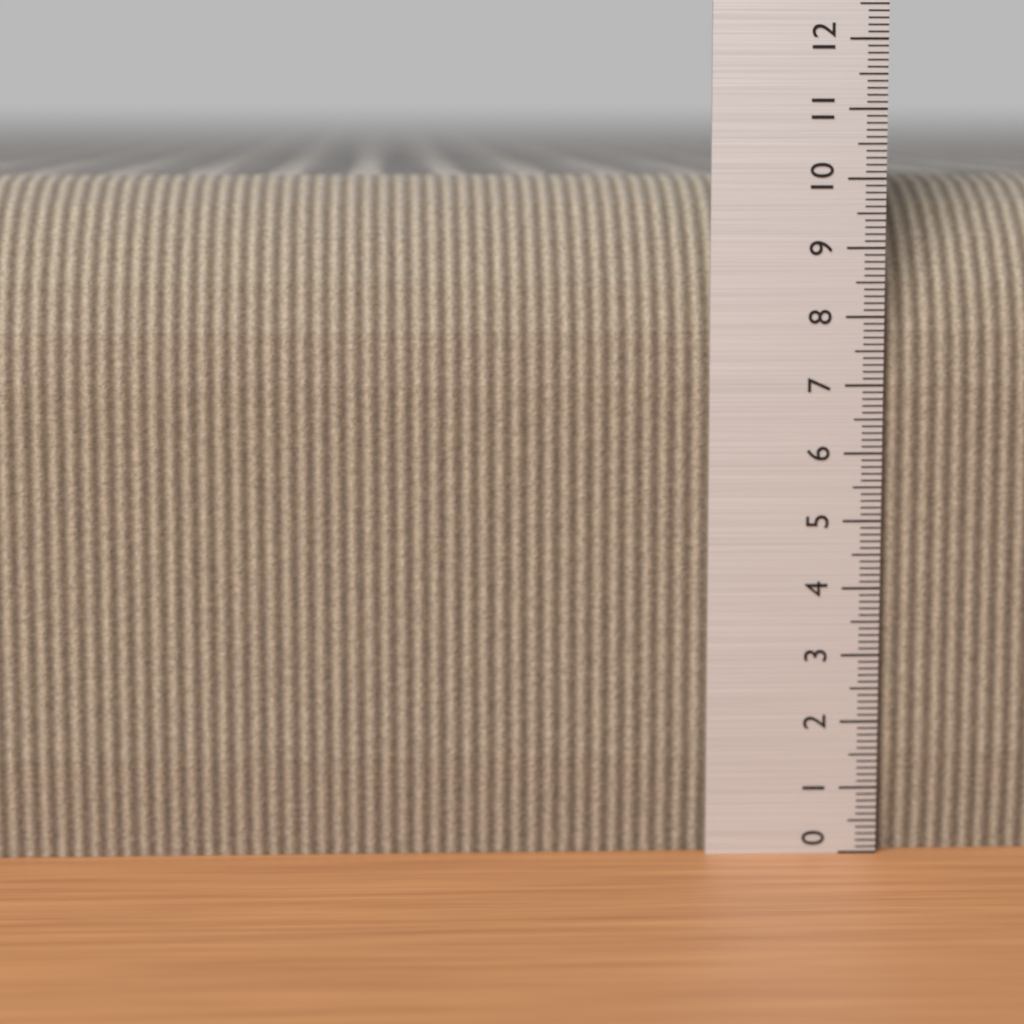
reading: 10.0 (no unit)
